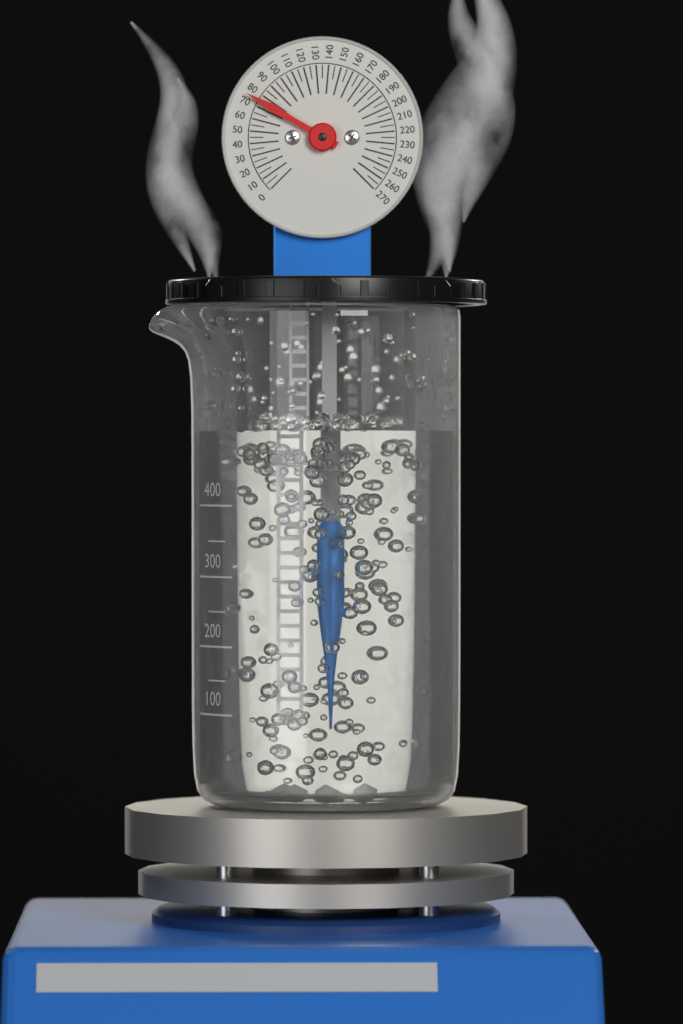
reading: 75 (no unit)
